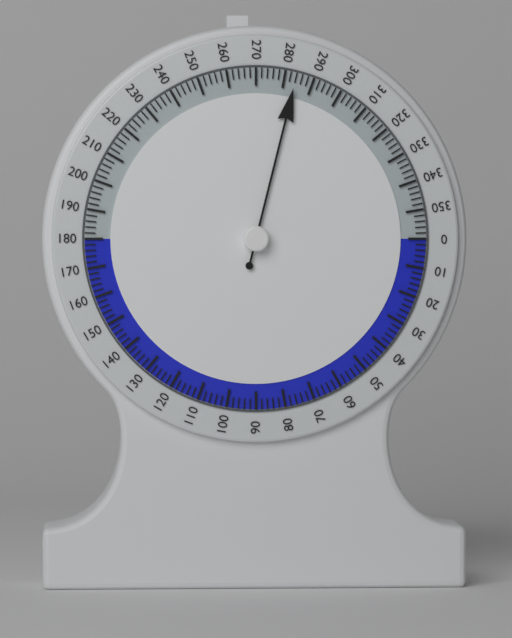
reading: 284 (no unit)
